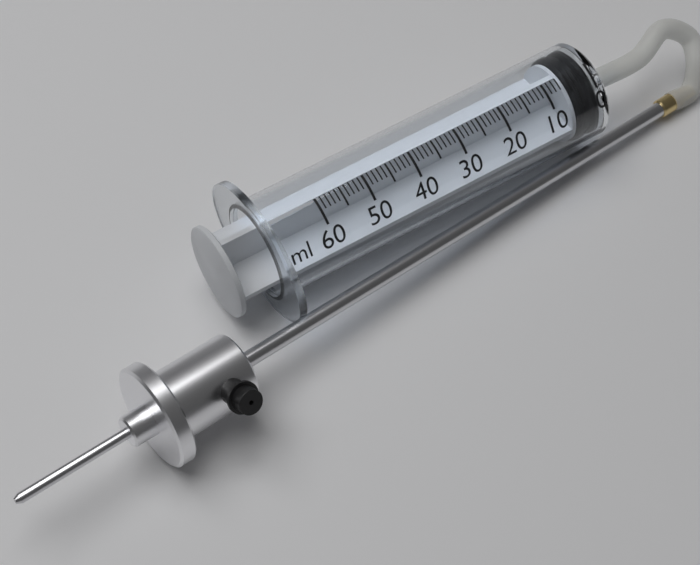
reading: 0 ml
